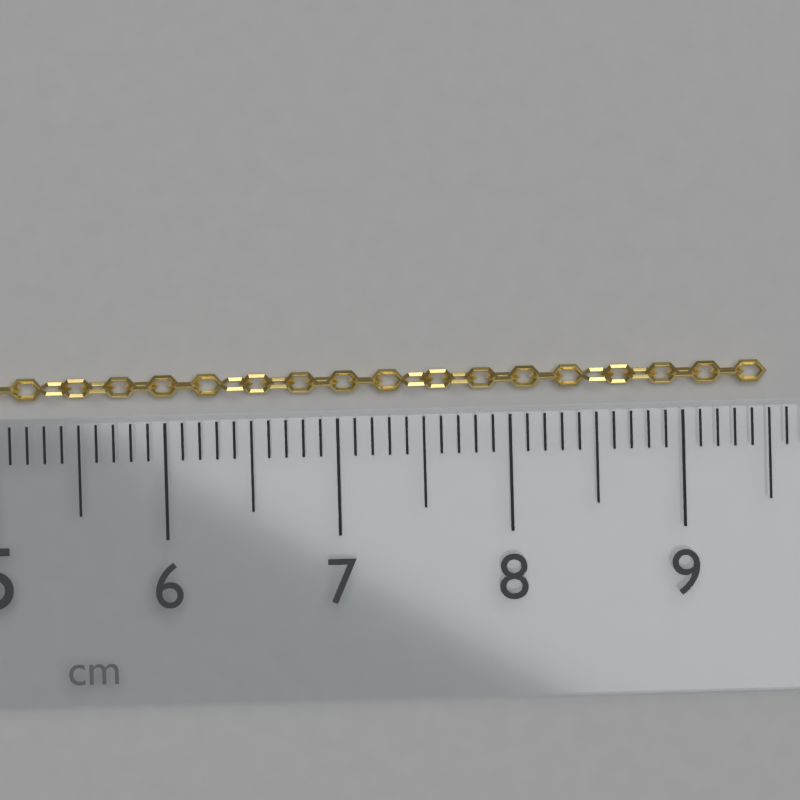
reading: 9.5 cm
